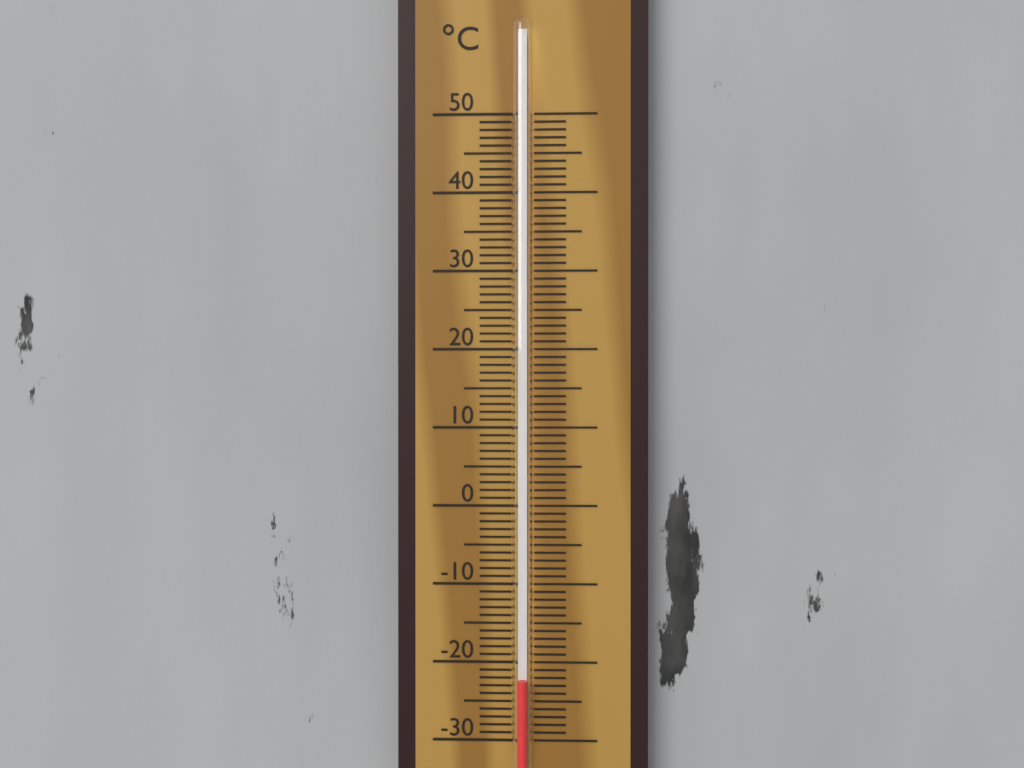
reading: -22 °C
